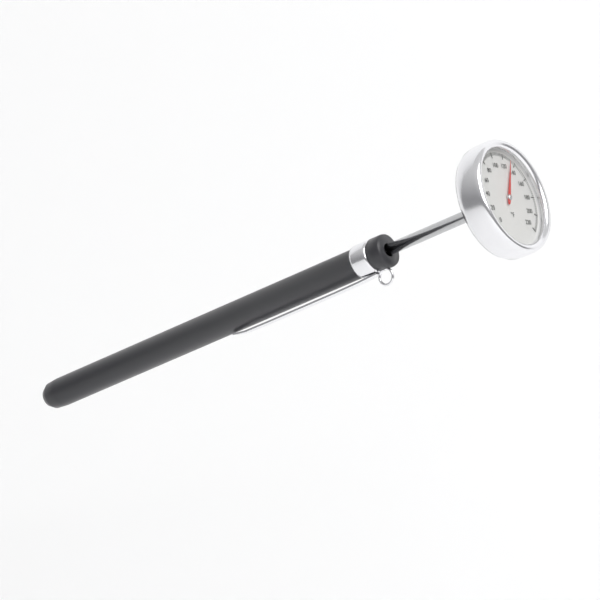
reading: 132 °F
